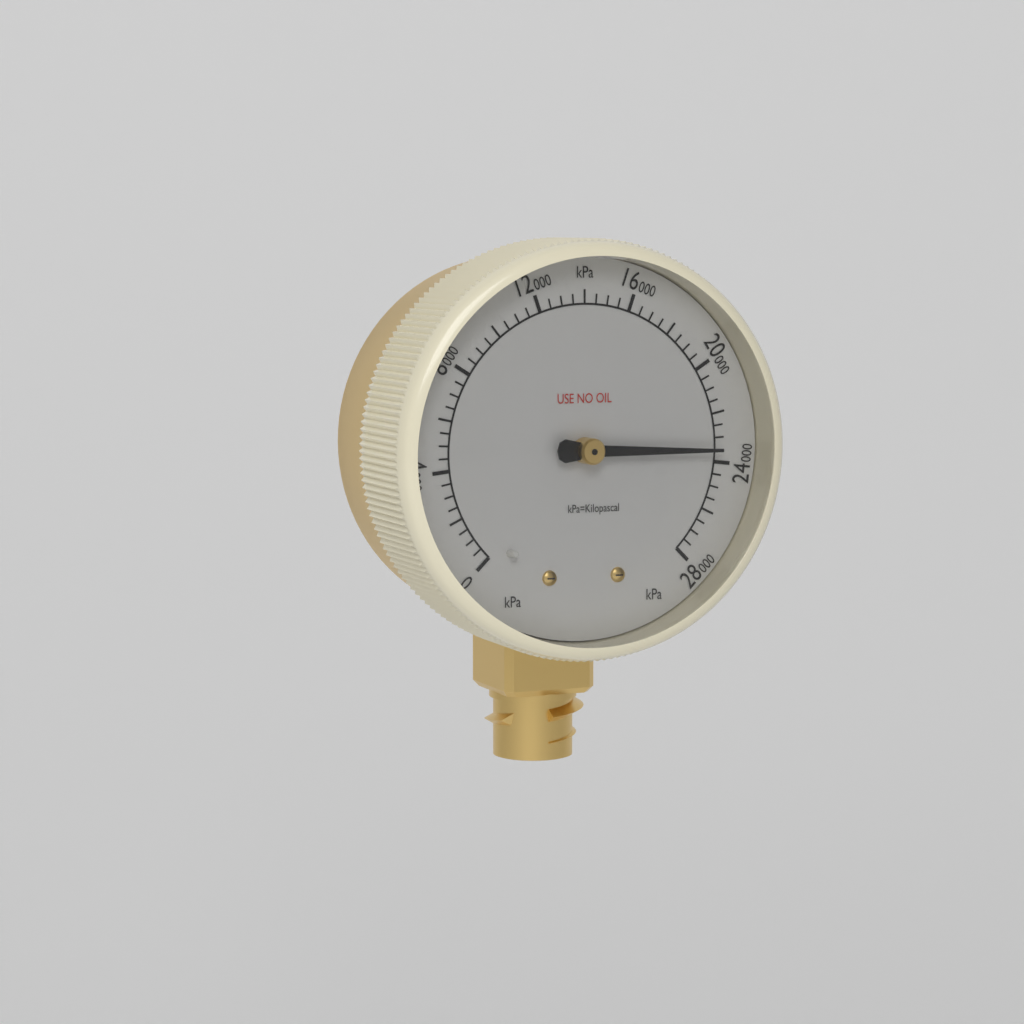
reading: 23500 kPa
